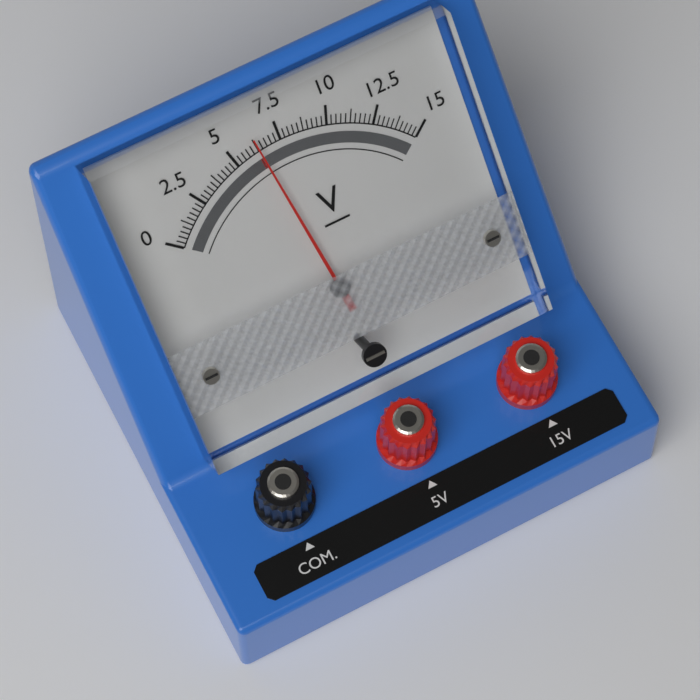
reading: 6.25 V
